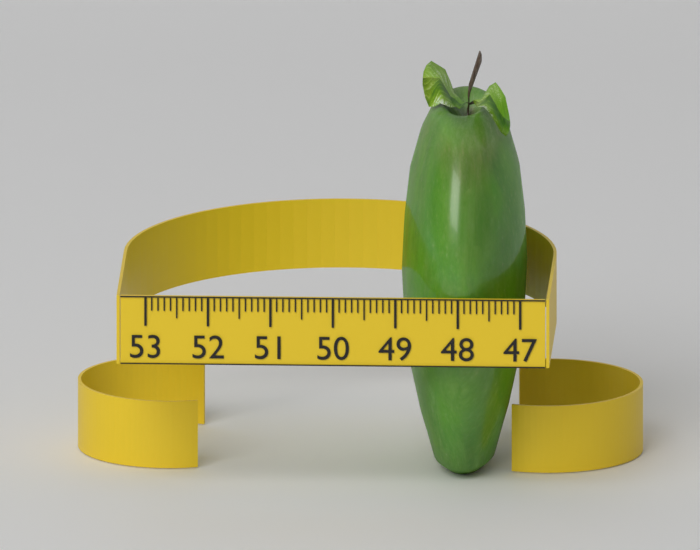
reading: 49.0 (no unit)
